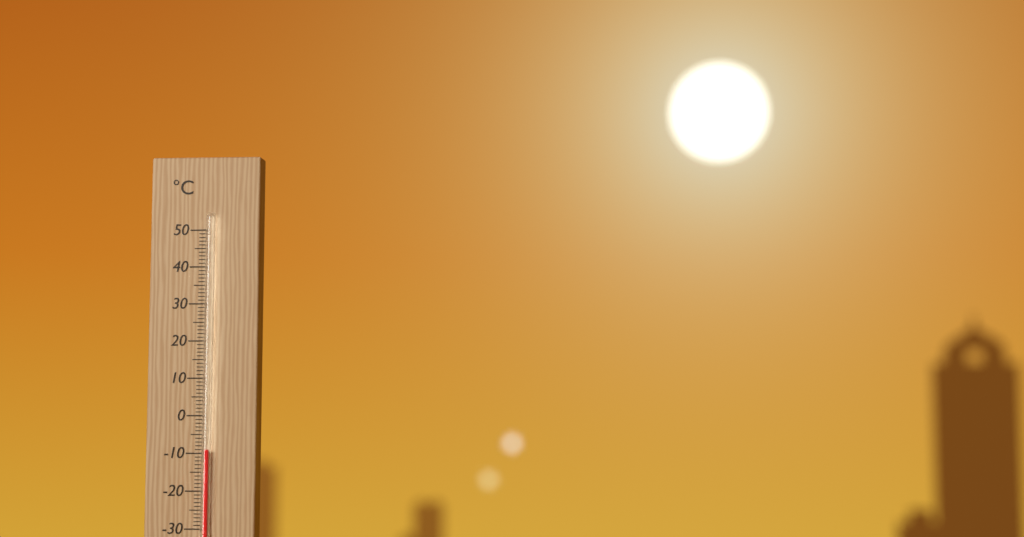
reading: -9 °C
